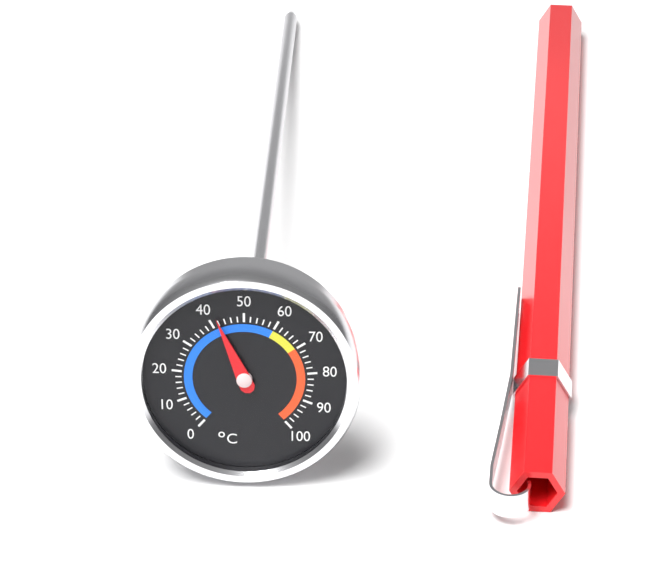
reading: 42 °C
